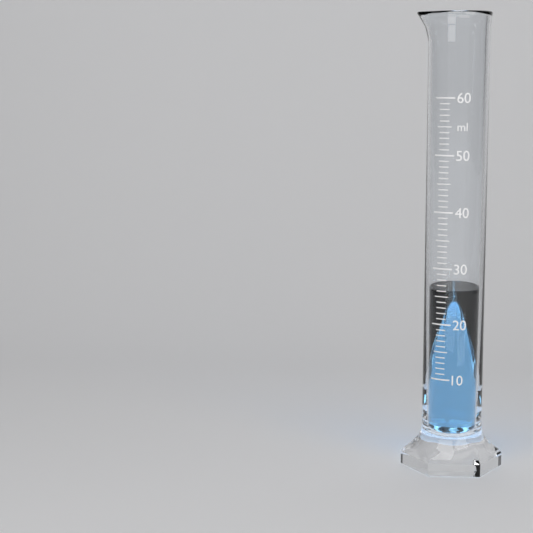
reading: 26 ml
